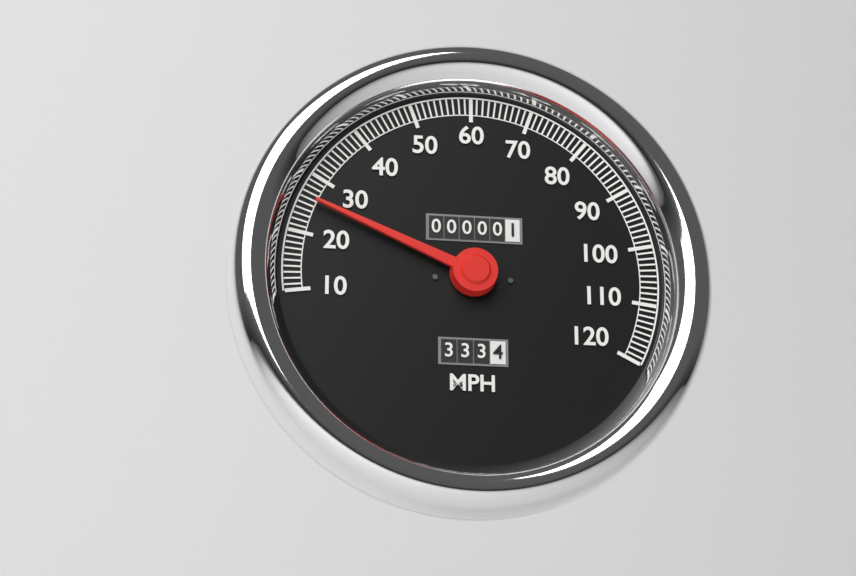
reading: 26 MPH
